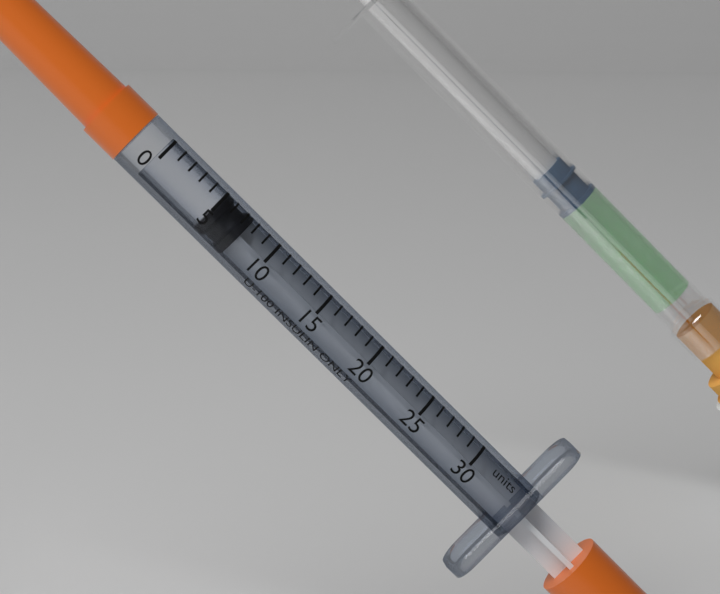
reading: 5 units
